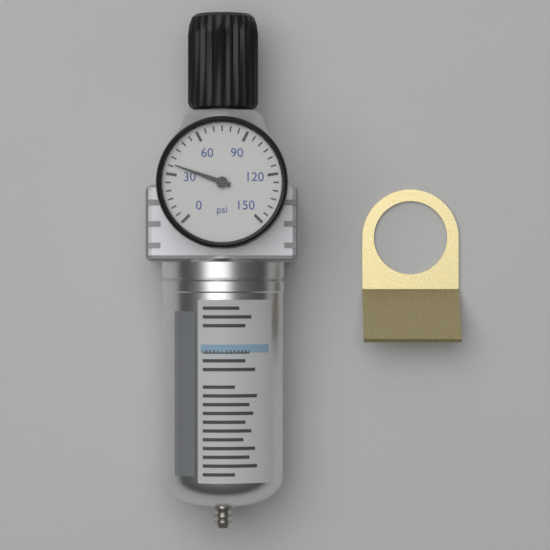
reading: 36 psi
